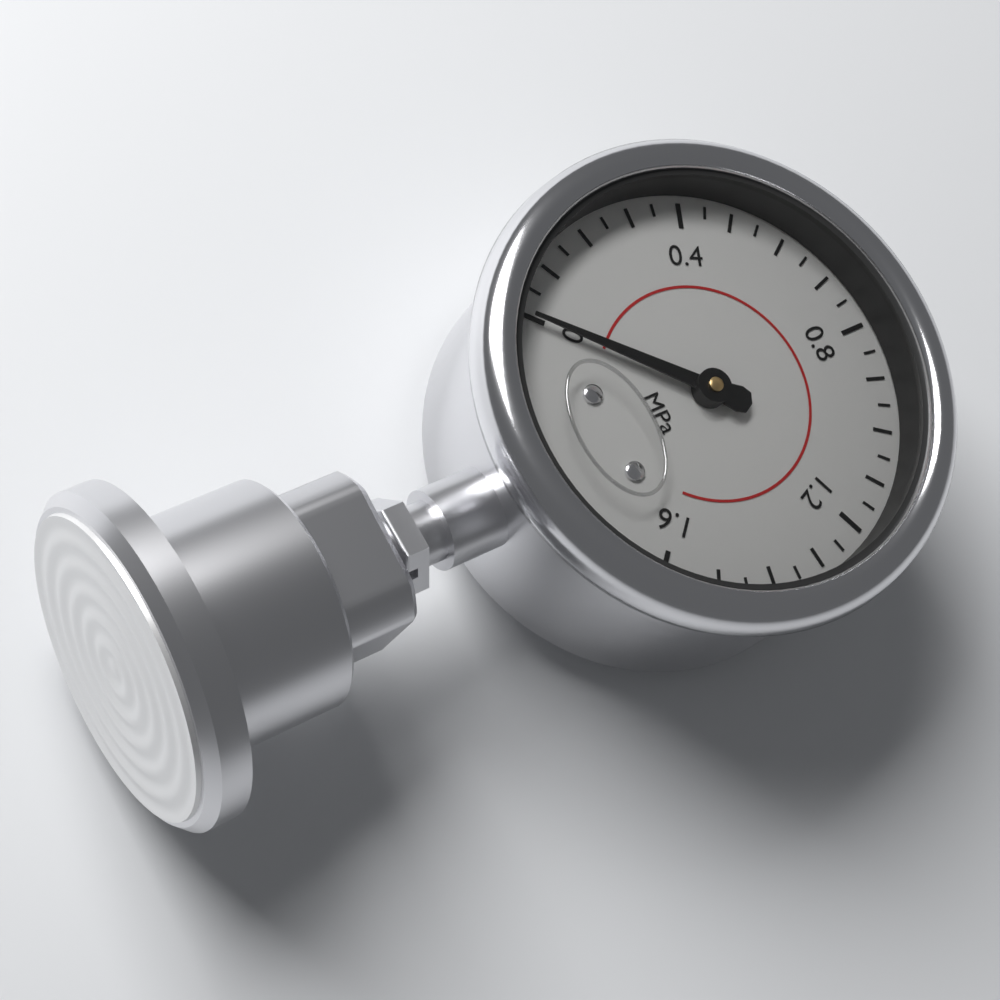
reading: 0.00 MPa
